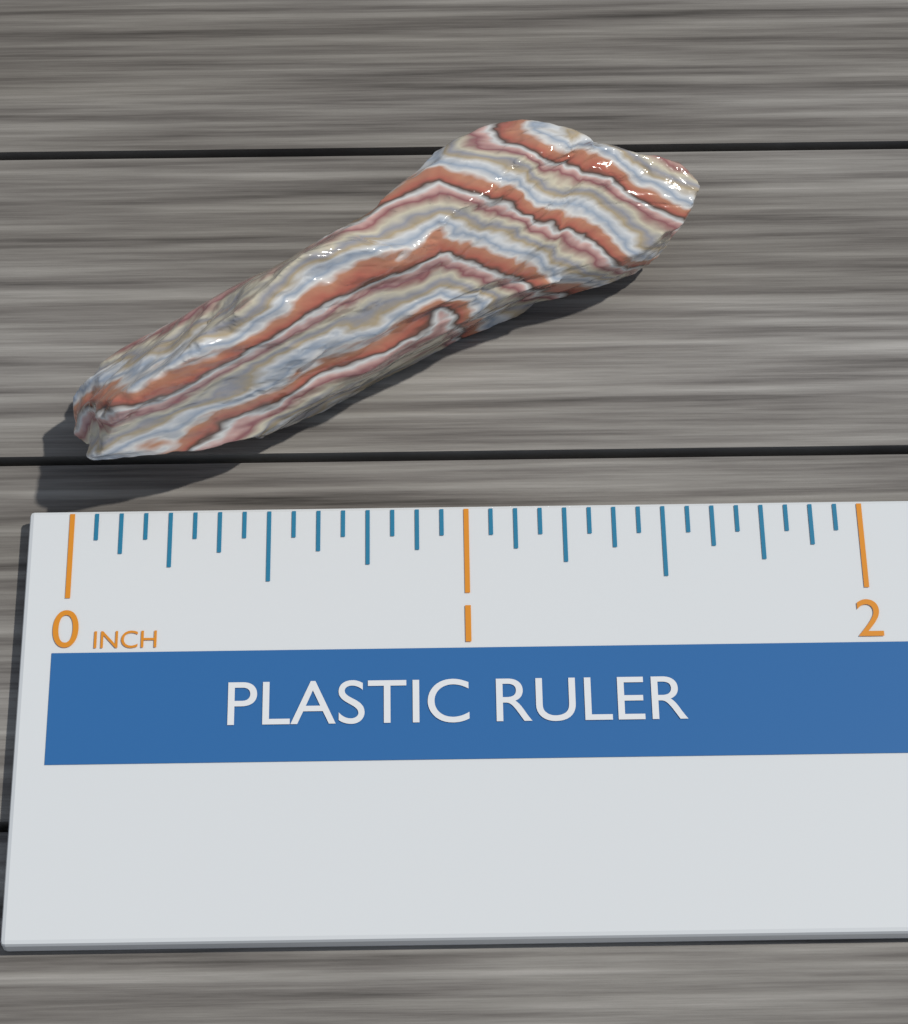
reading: 1.6250 inch
